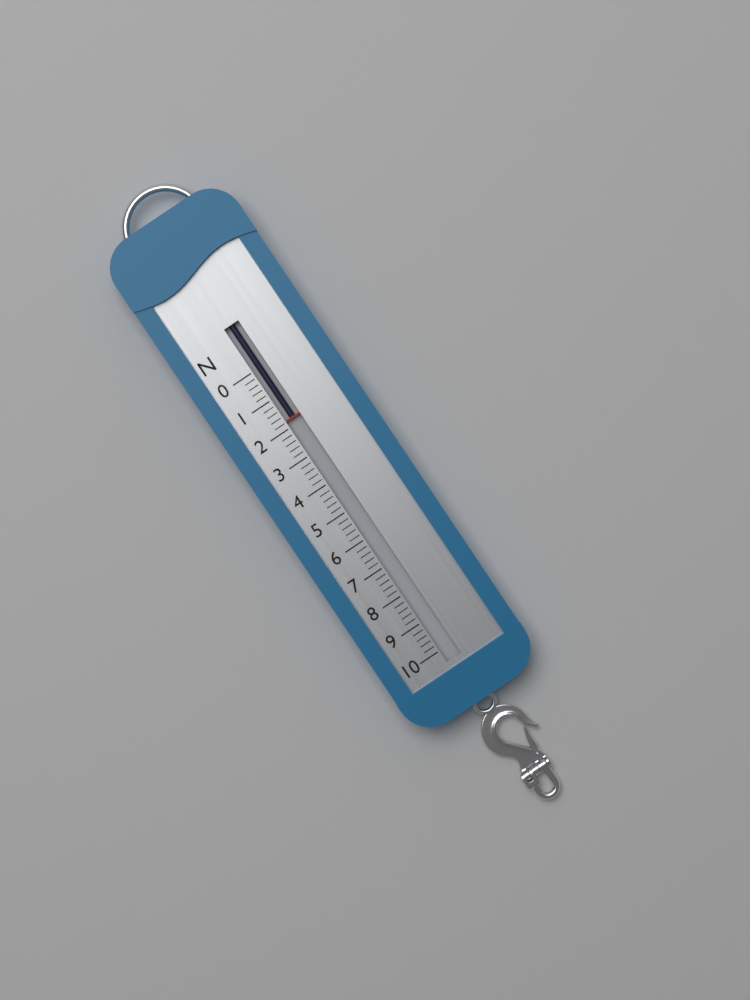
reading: 1.8 N
